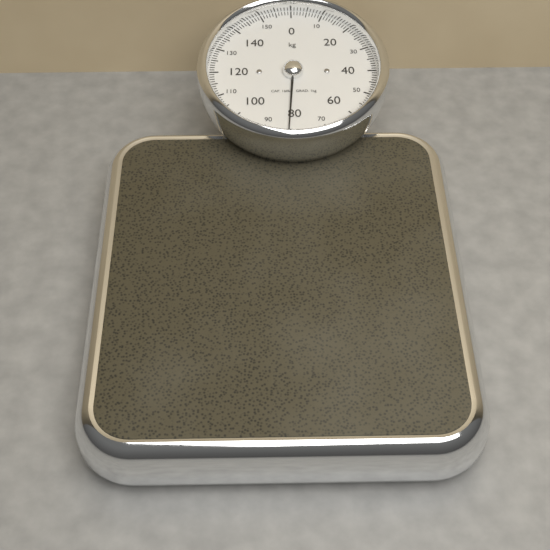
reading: 82 kg
